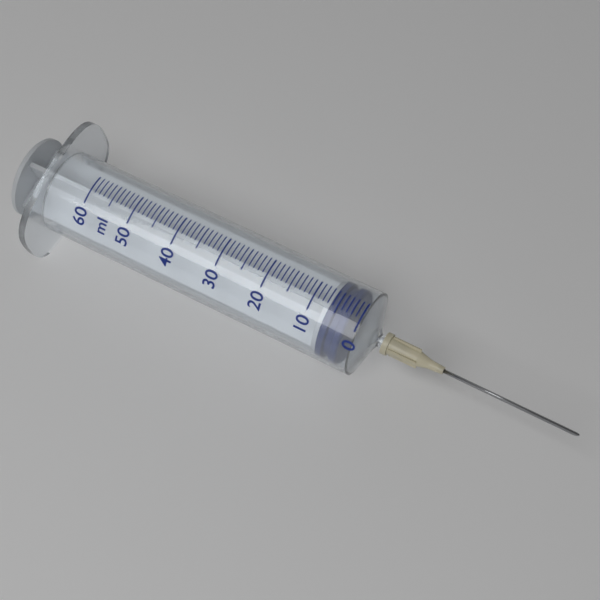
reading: 2 ml
